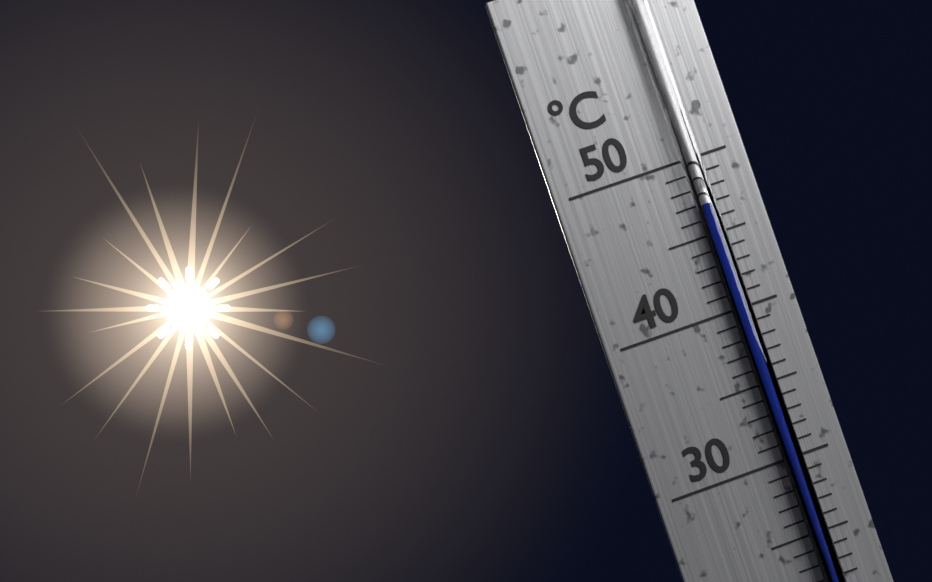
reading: 47 °C
